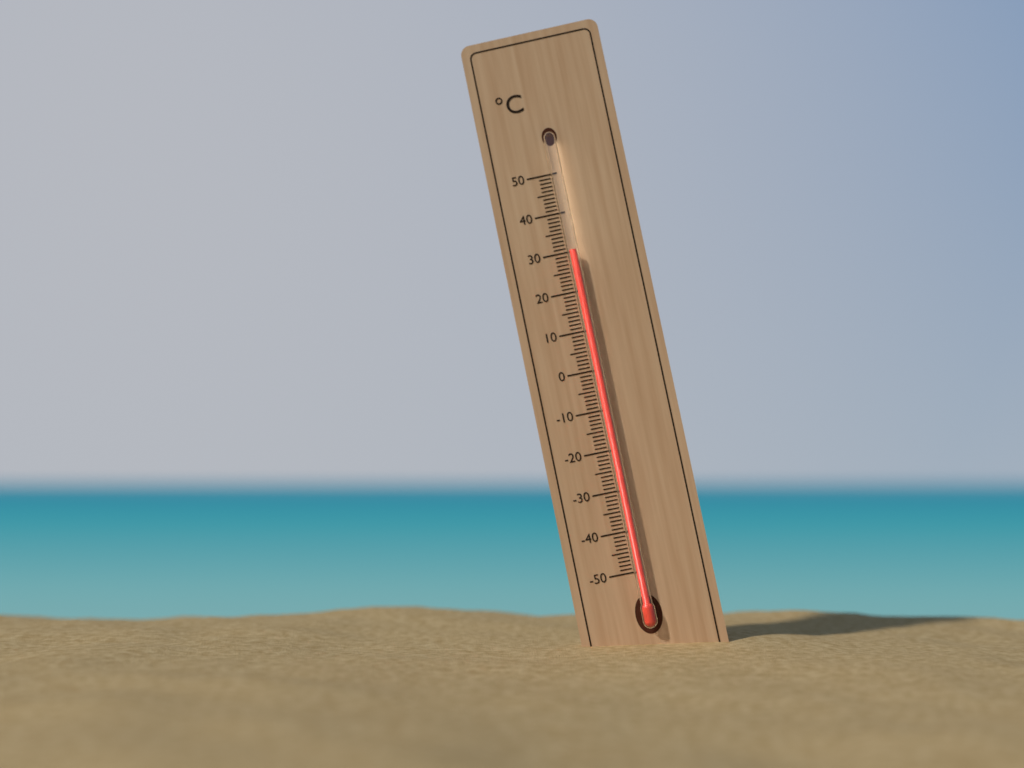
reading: 30 °C
